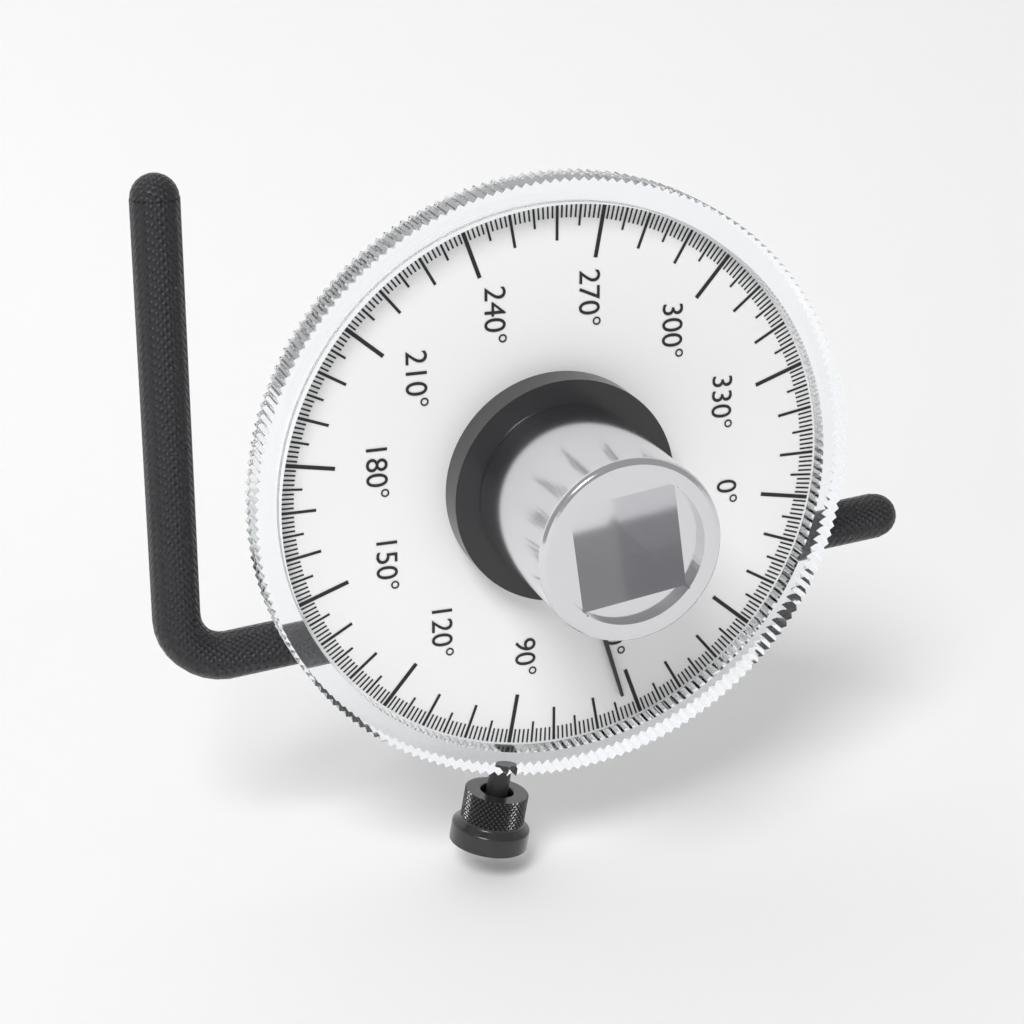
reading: 63 °
